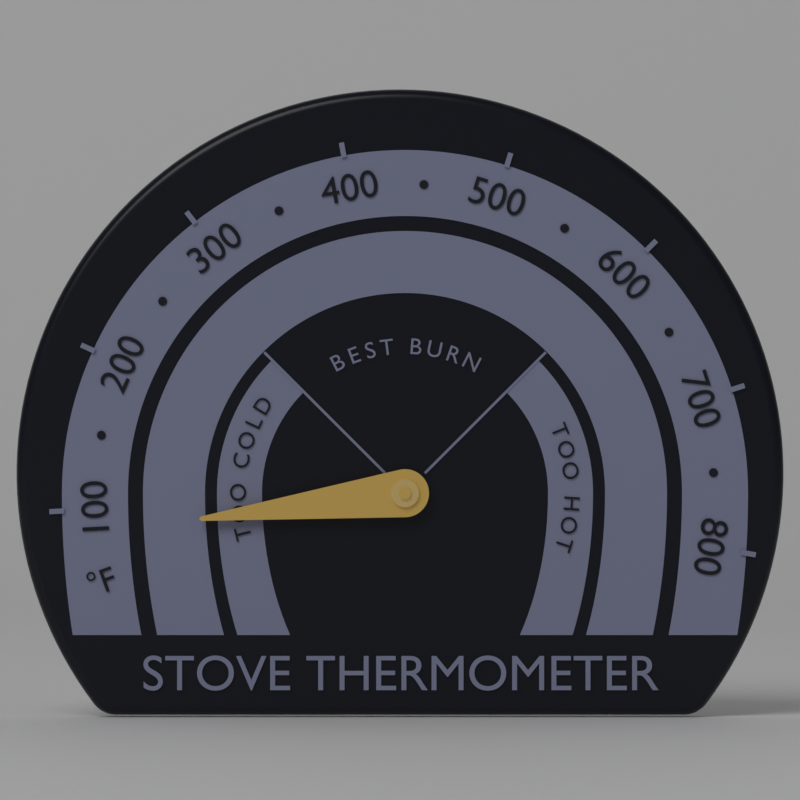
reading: 85 °F
